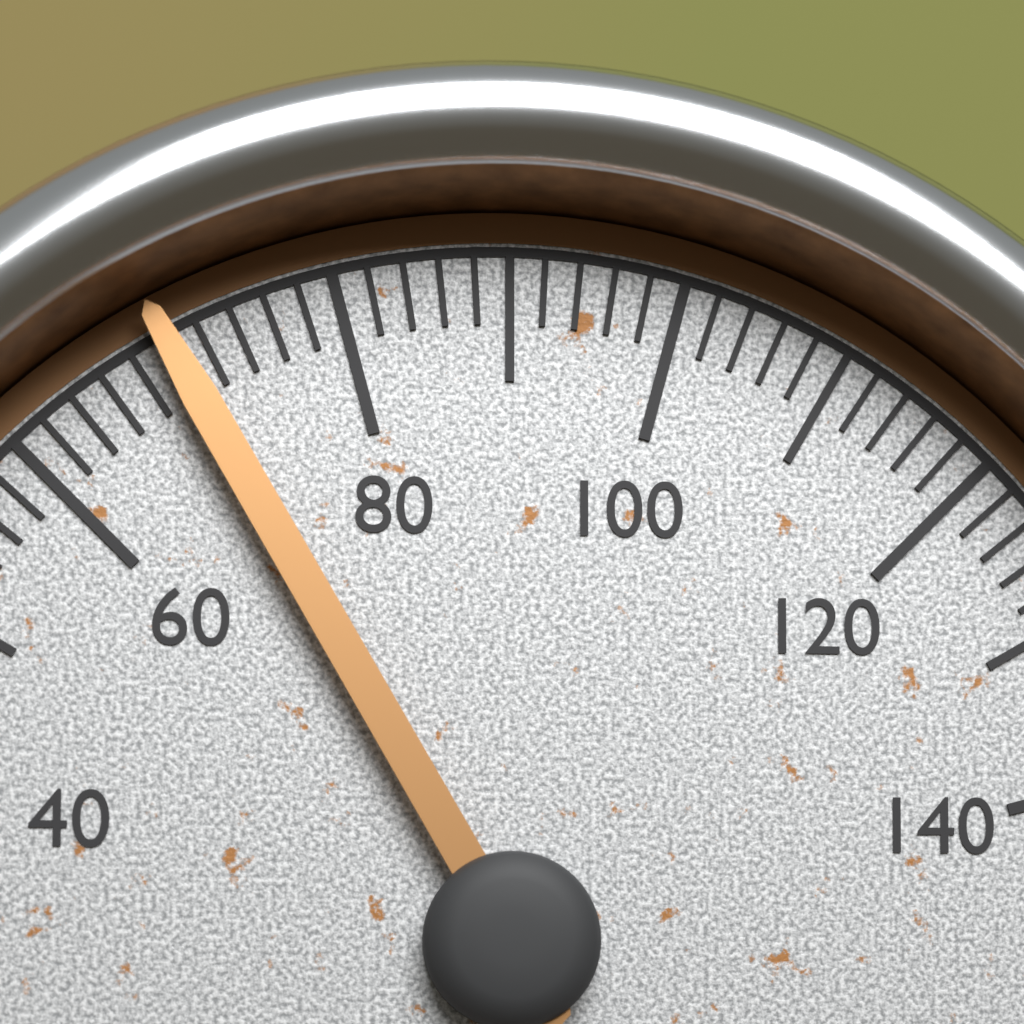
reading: 70 (no unit)
